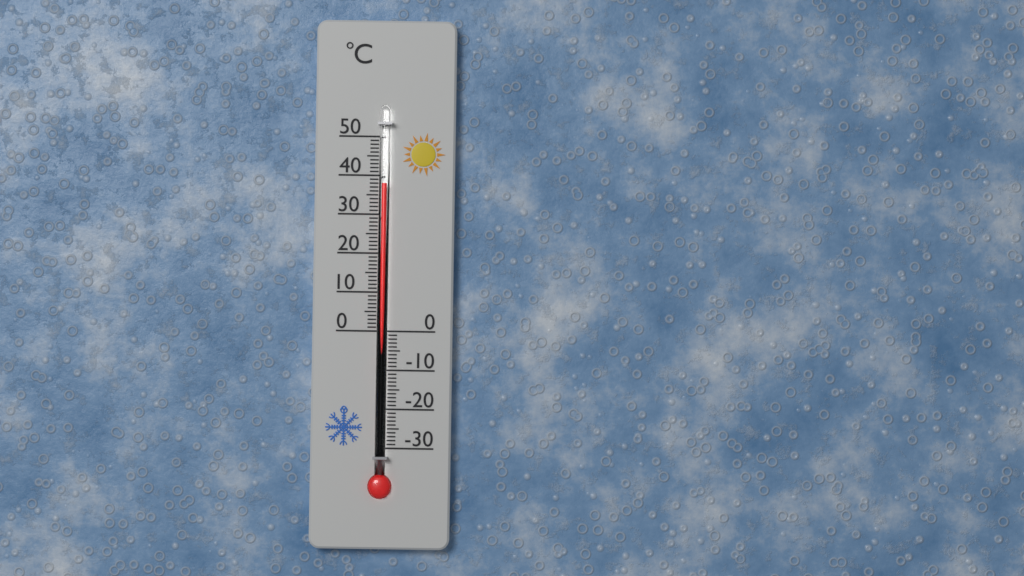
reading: 38 °C
